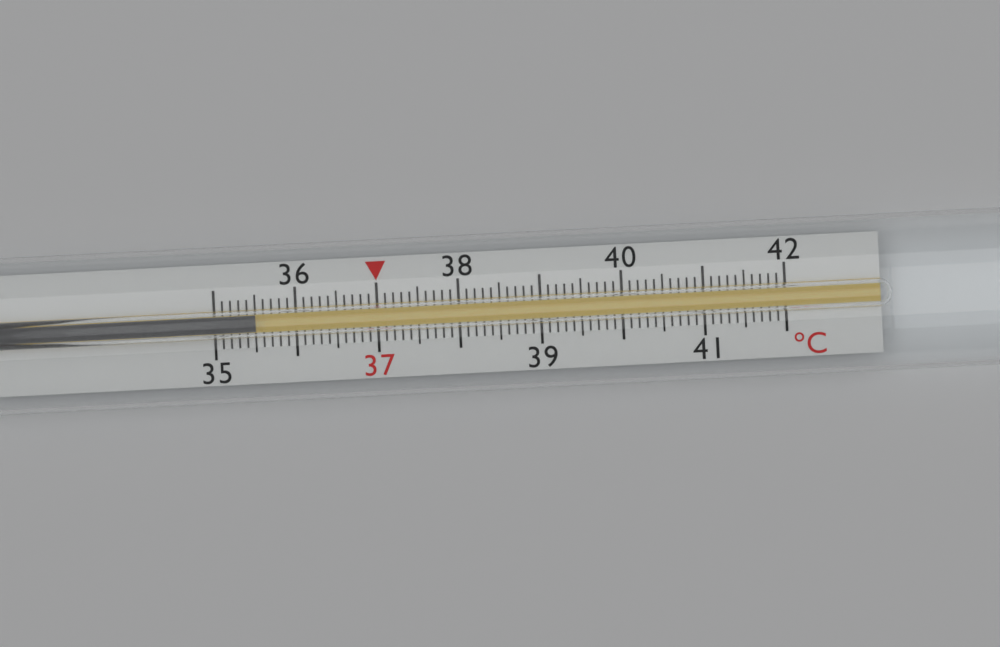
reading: 35.5 °C
